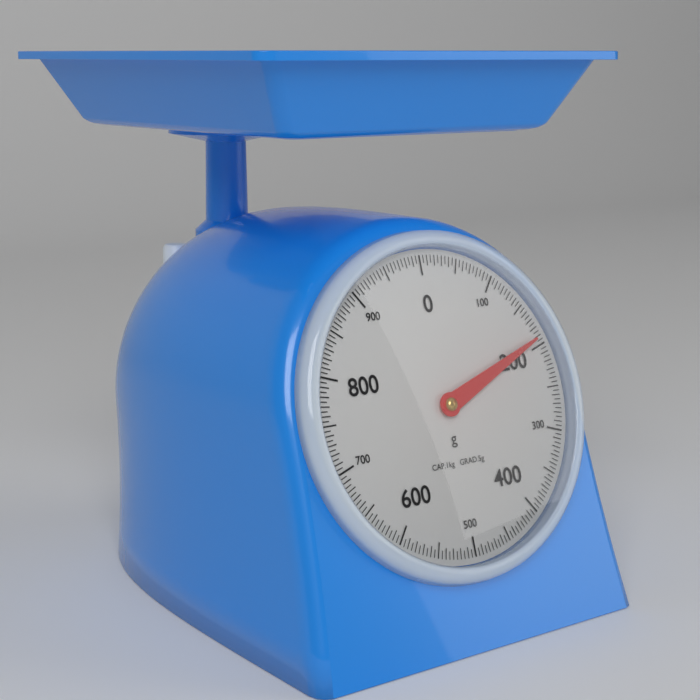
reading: 190 g
